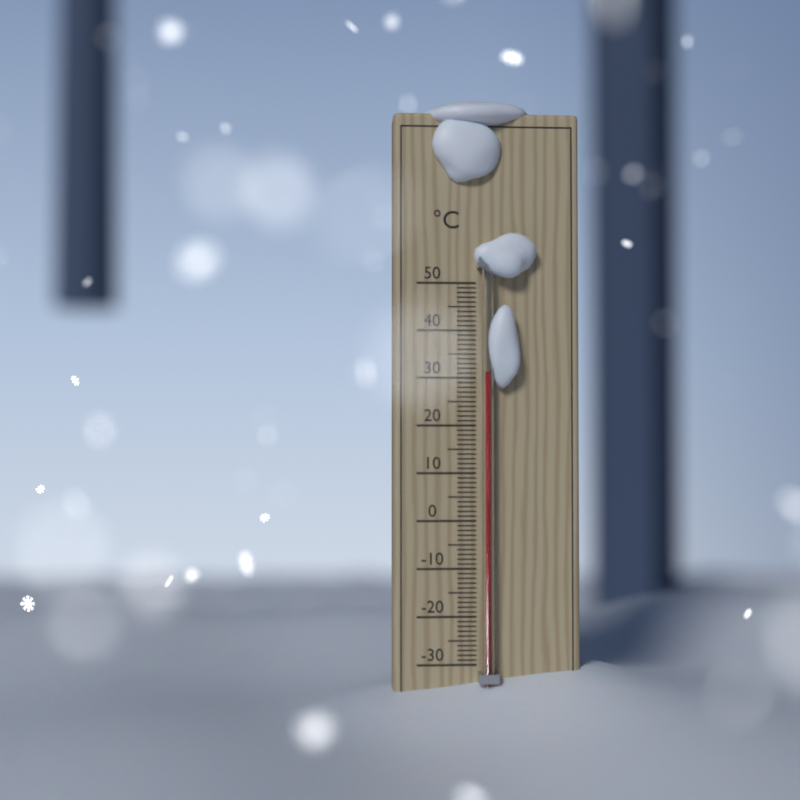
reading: 31 °C
